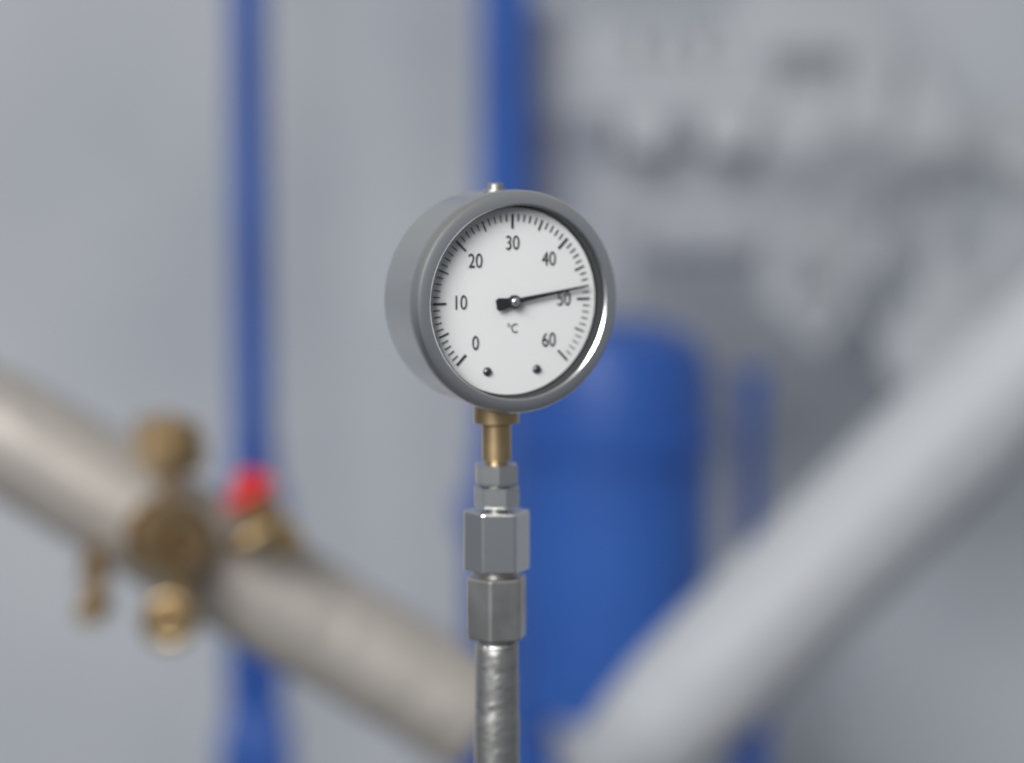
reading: 48 °C
